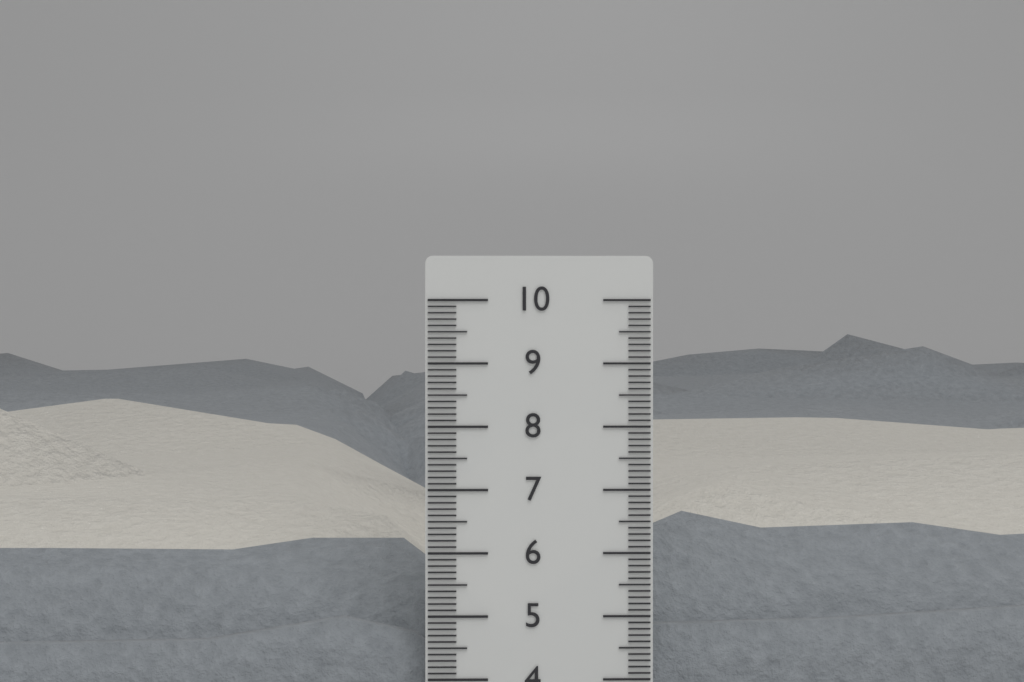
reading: 9.2 cm
